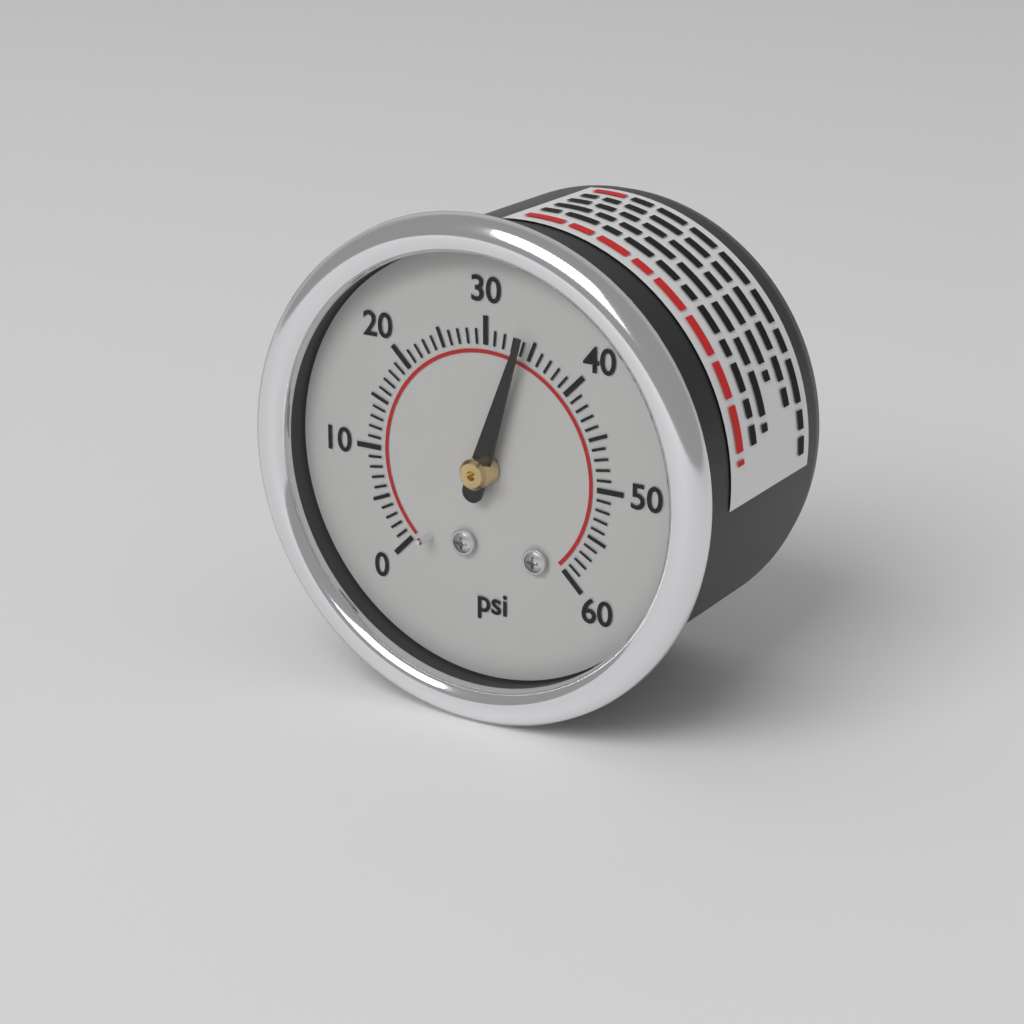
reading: 34 psi
